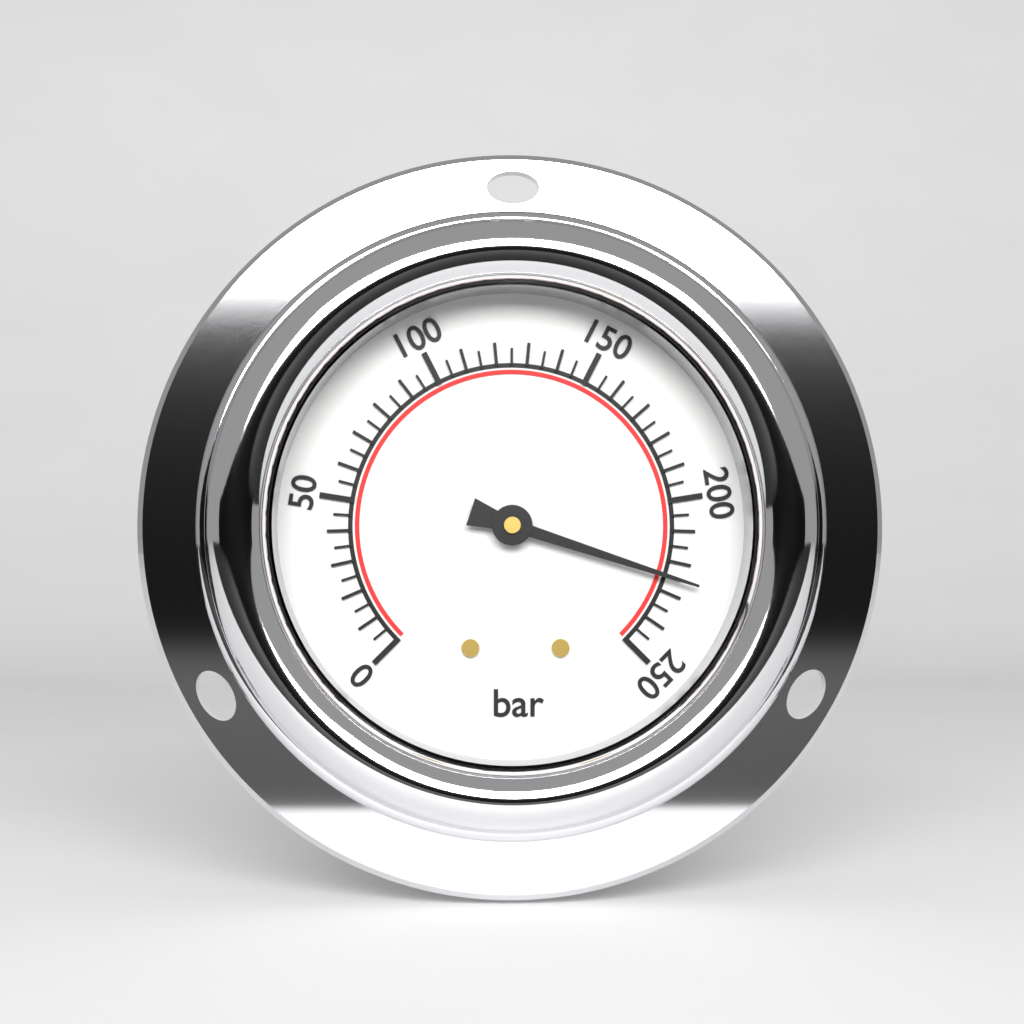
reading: 225 bar
